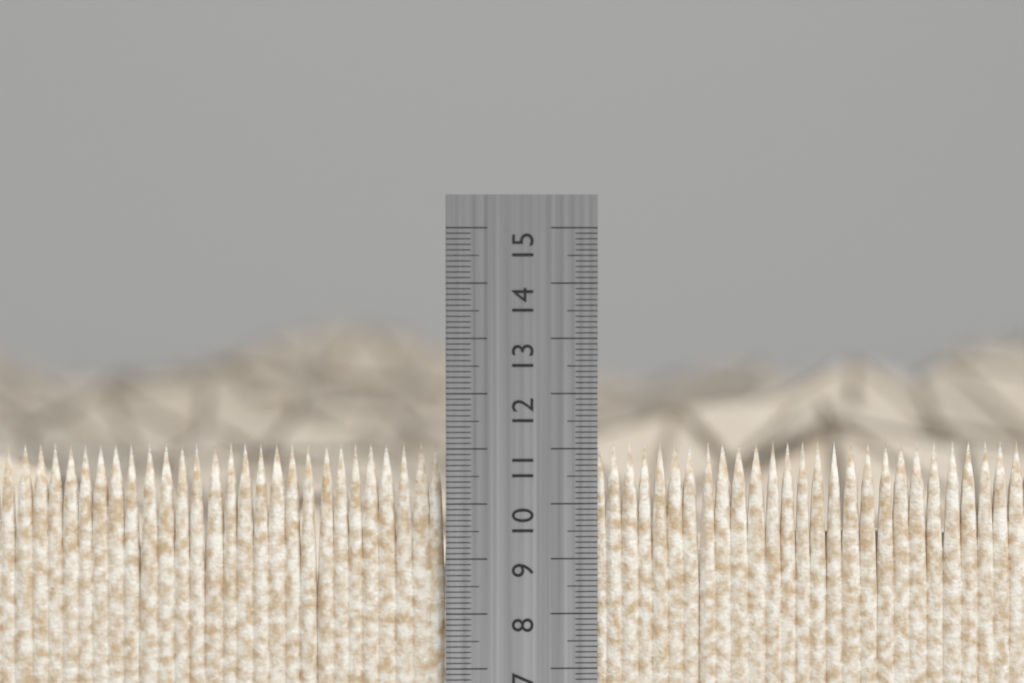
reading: 11.1 cm
